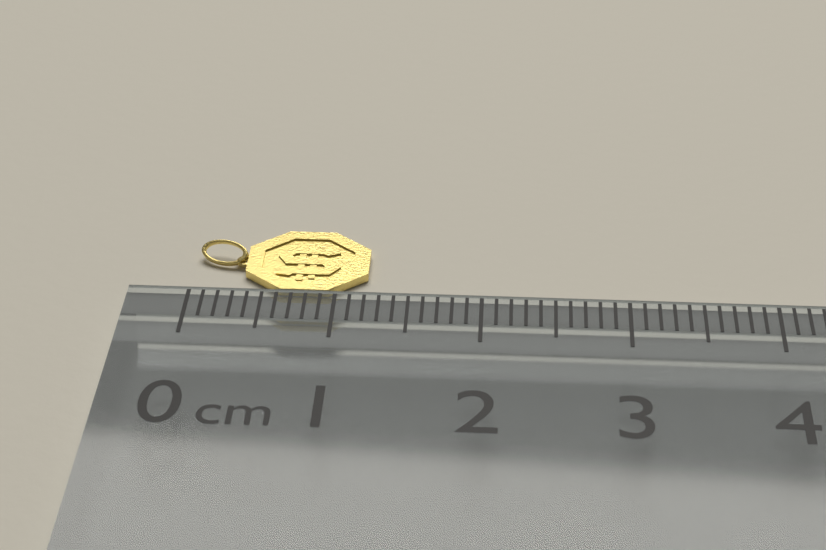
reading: 1.2 cm
